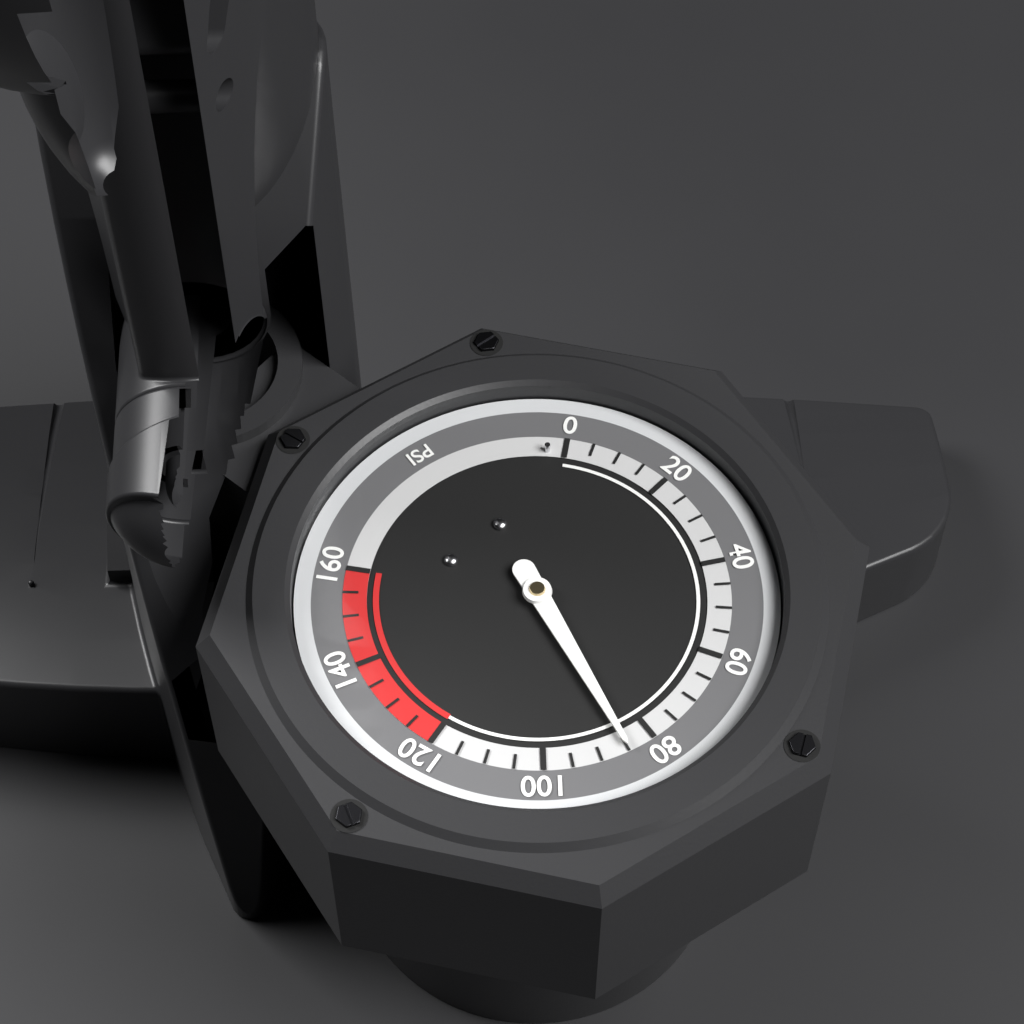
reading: 85 psi
